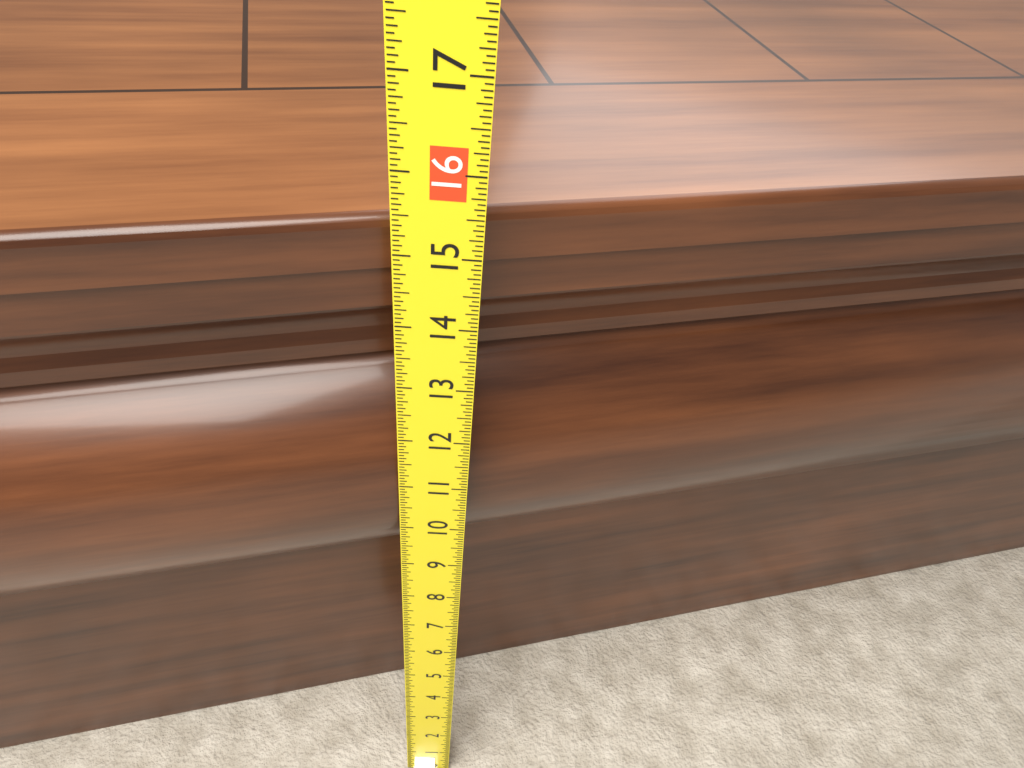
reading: 15.1875 (no unit)
